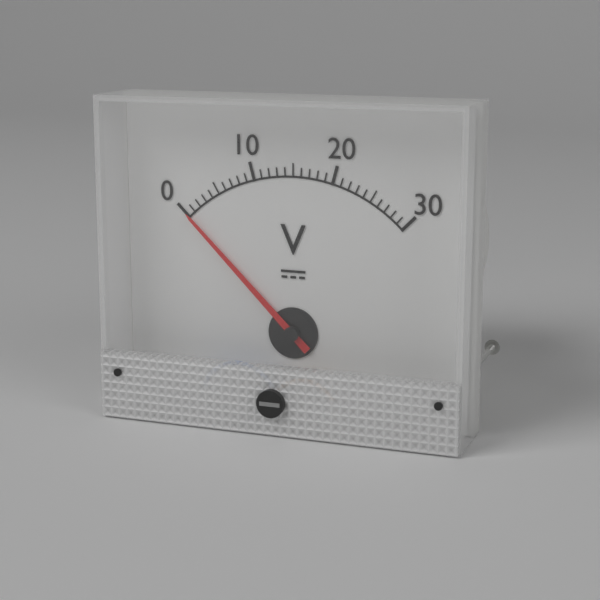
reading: 0 V
